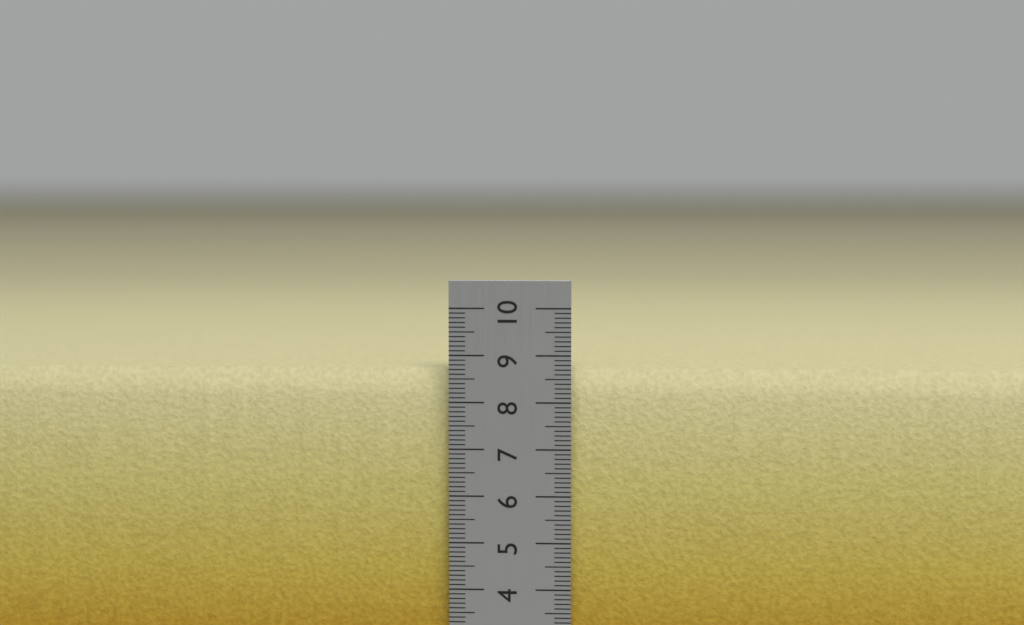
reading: 8.7 cm
